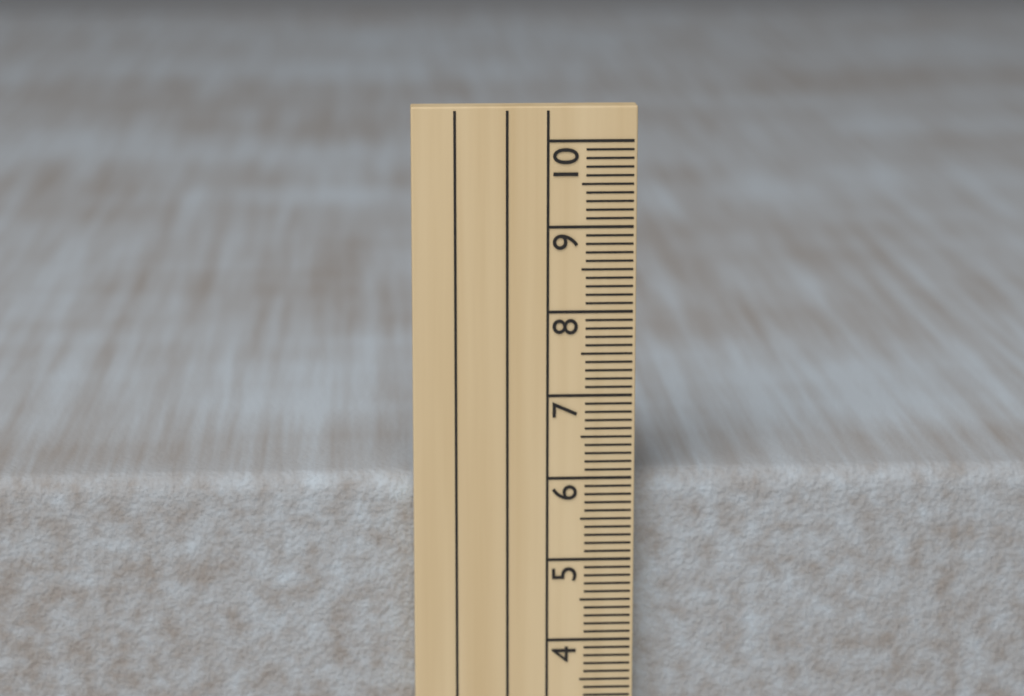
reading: 6.0 cm
